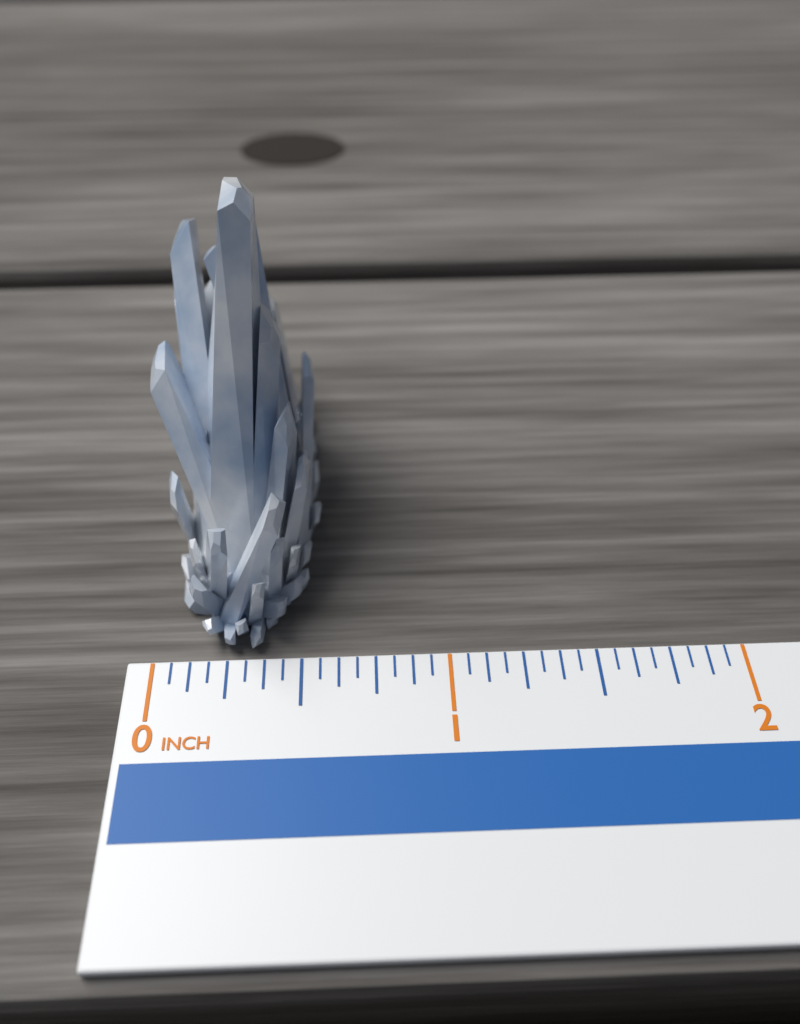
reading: 0.5625 in
